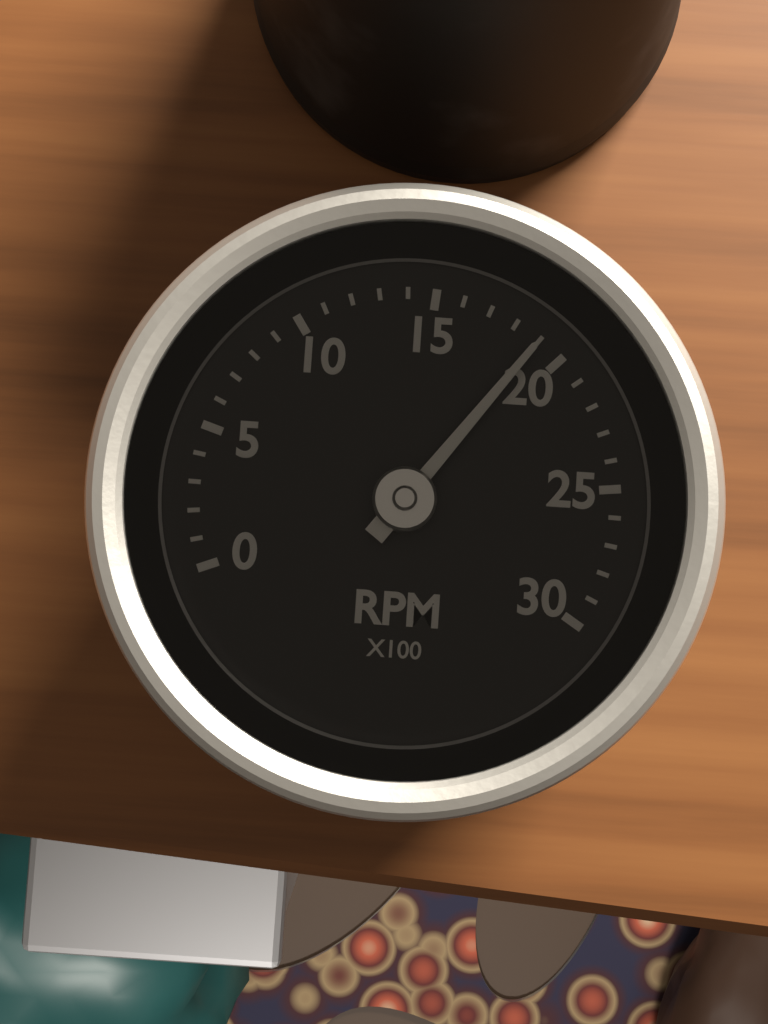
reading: 19 RPM x100
